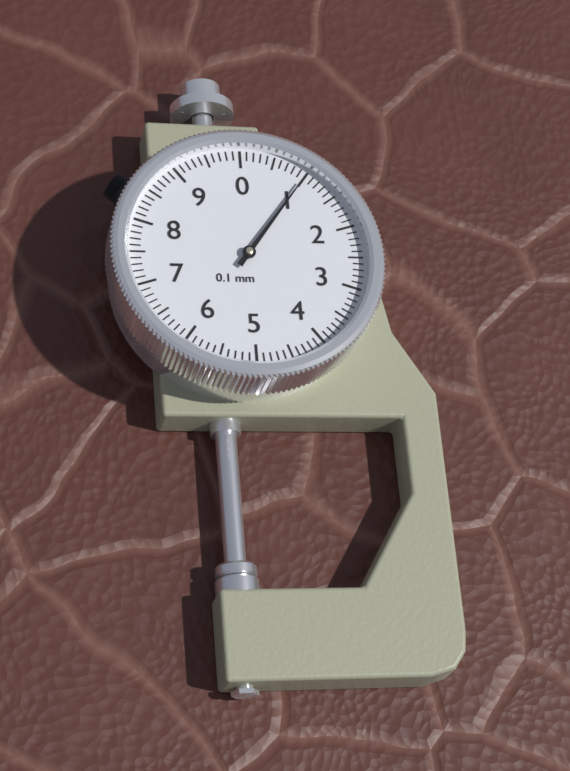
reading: 1.0 mm
